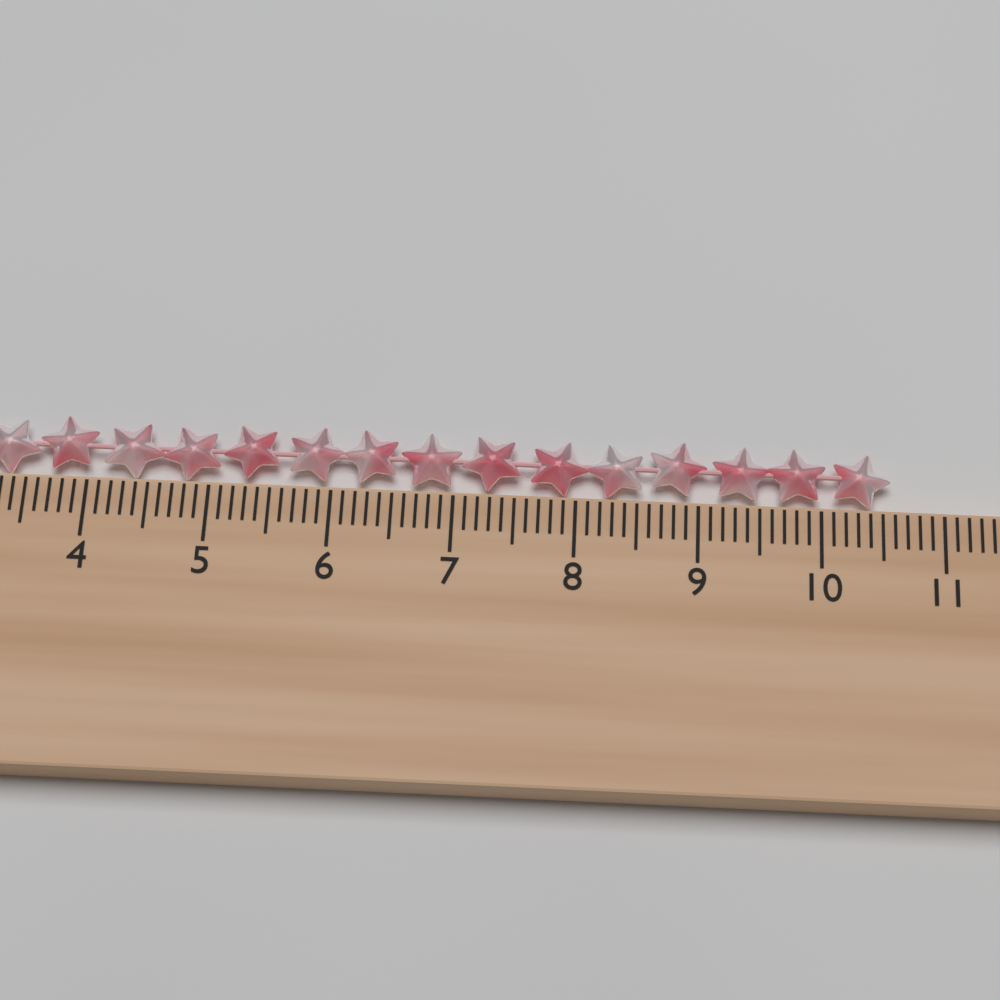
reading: 10.6 cm
